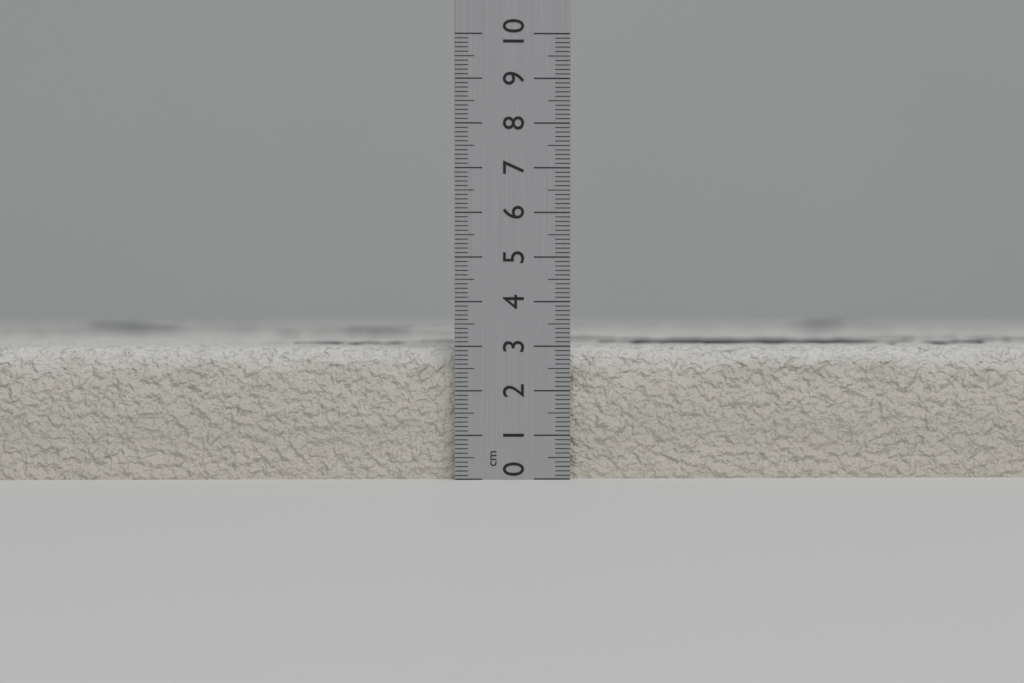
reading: 3.0 cm
